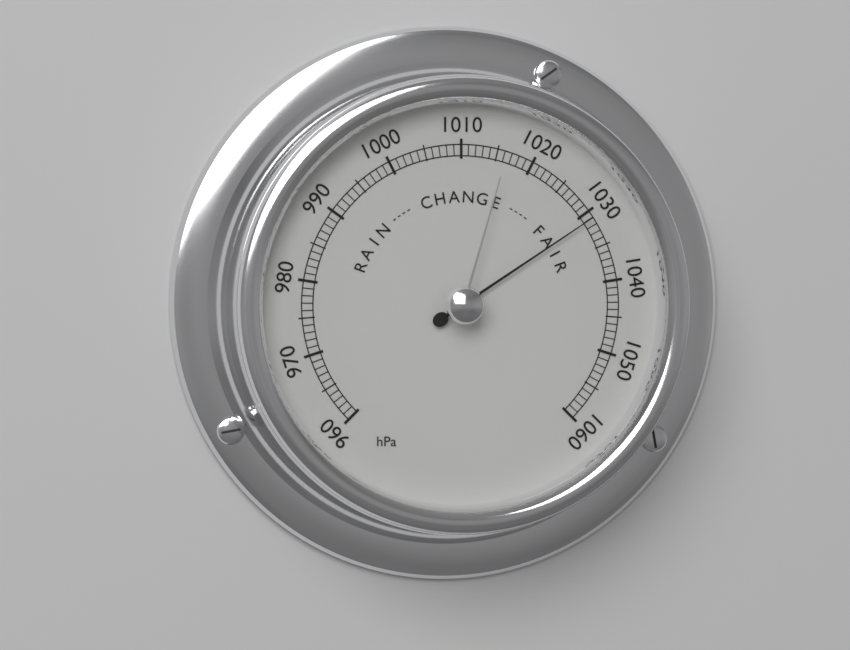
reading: 1031 hPa
